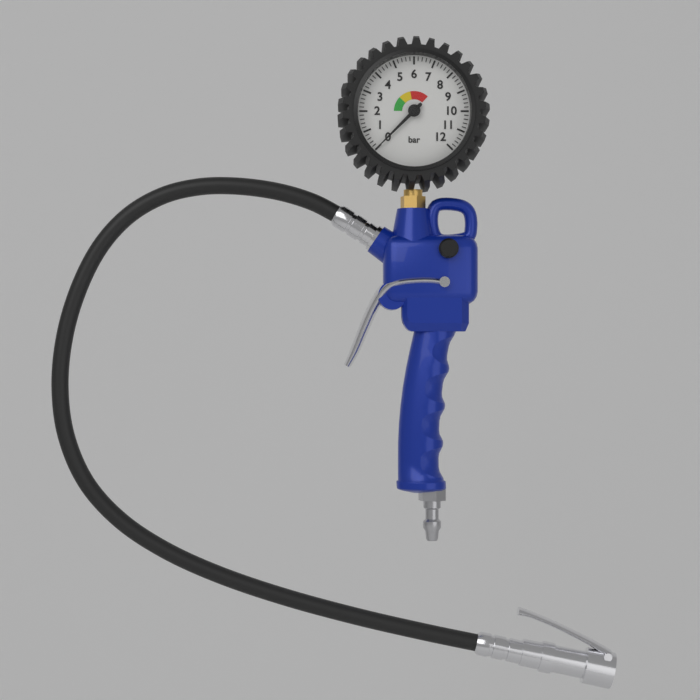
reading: 0.0 bar
